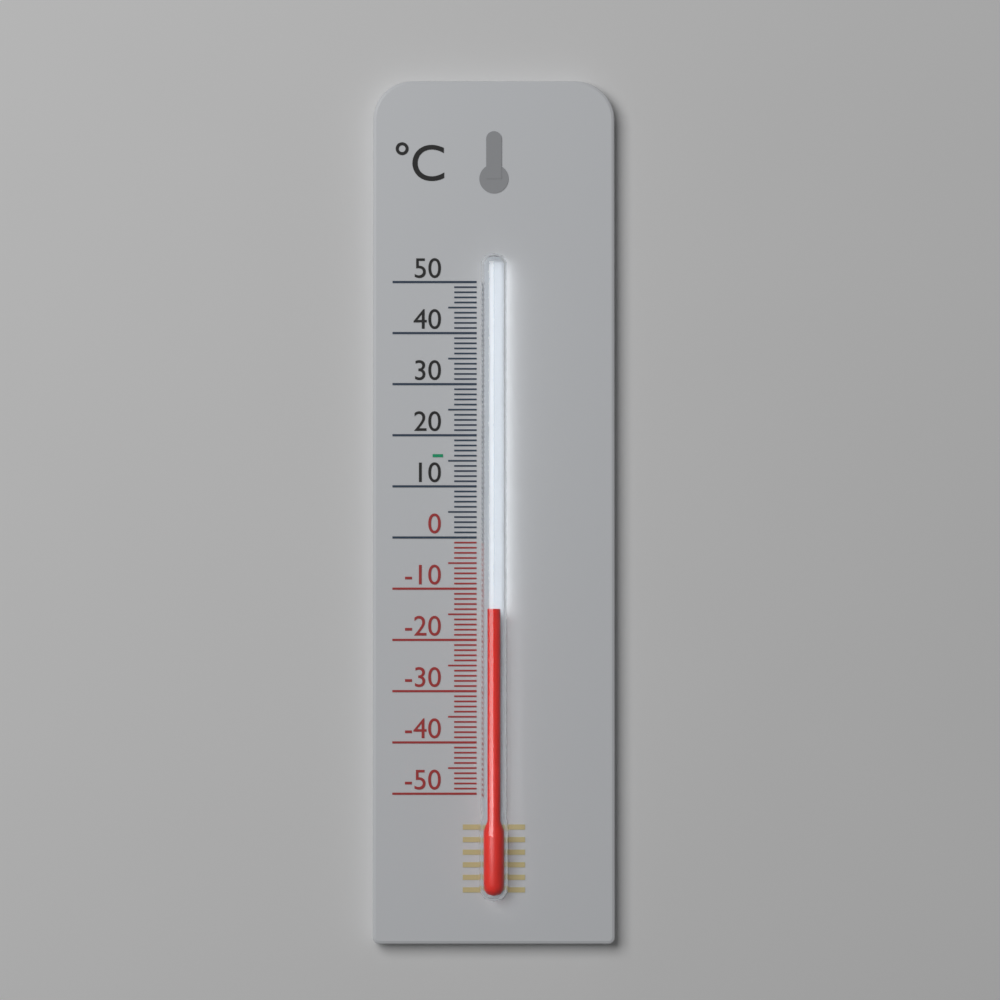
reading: -14 °C
